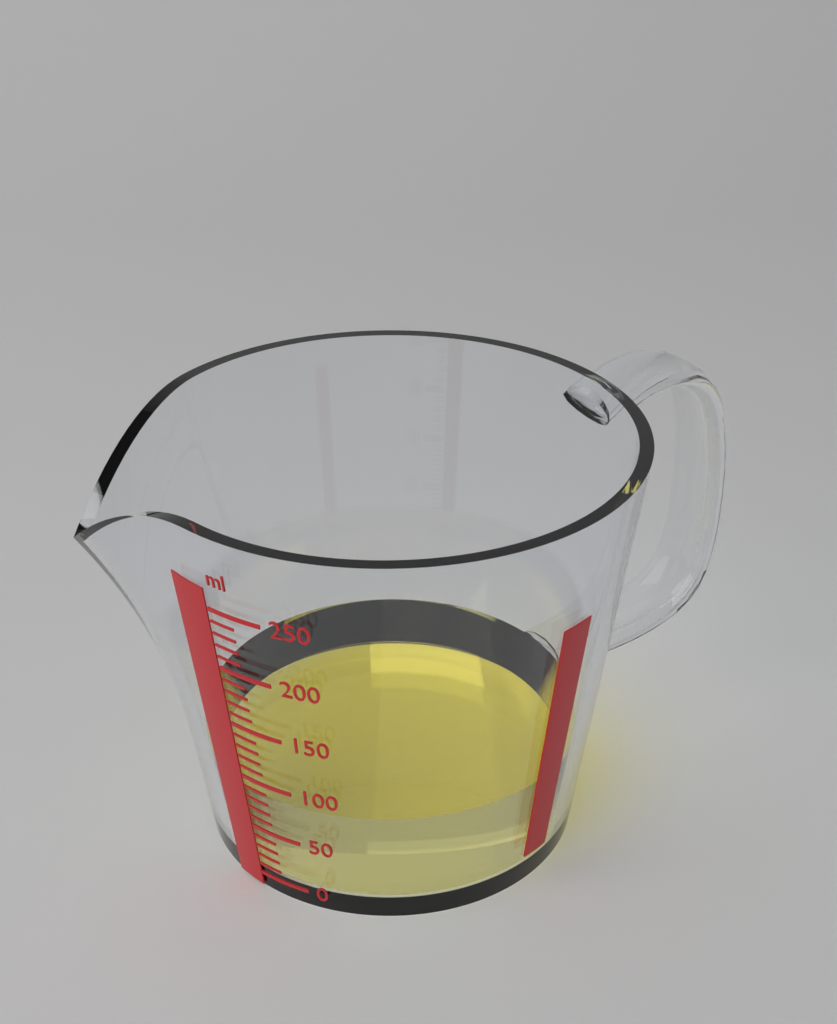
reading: 80 ml
